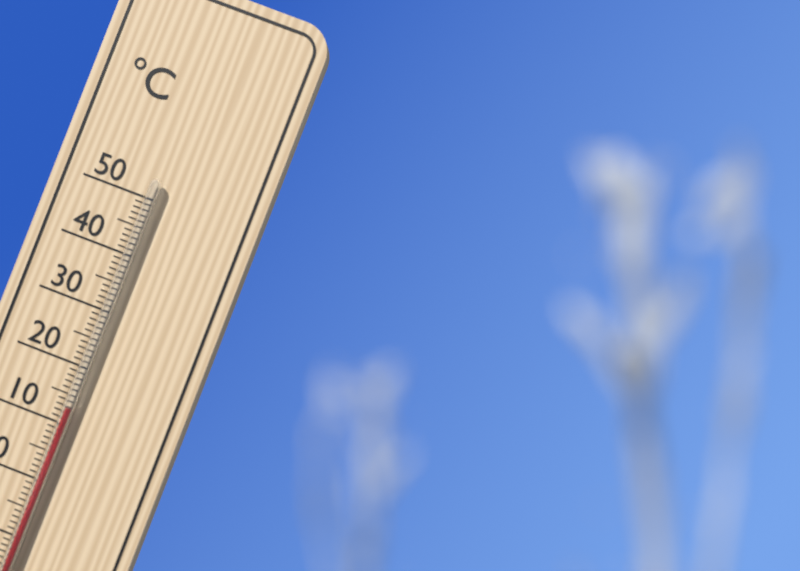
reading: 13 °C
